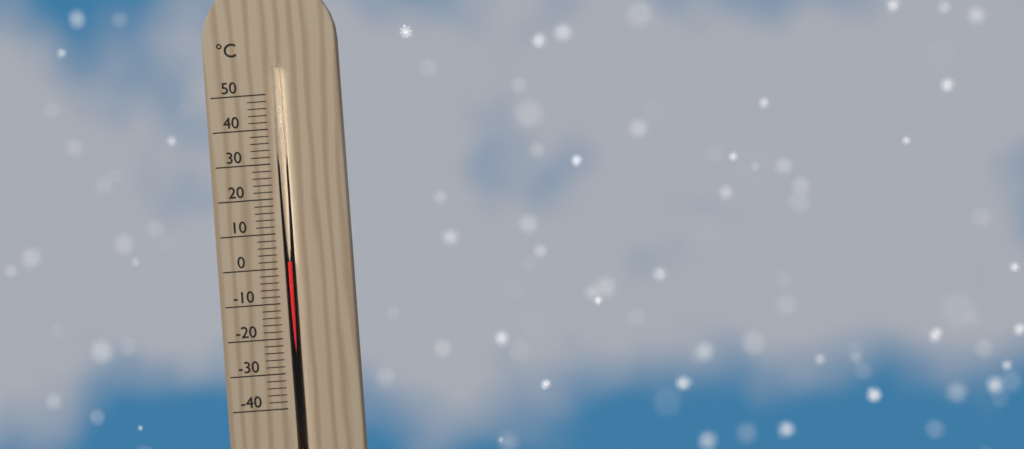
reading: 2 °C
